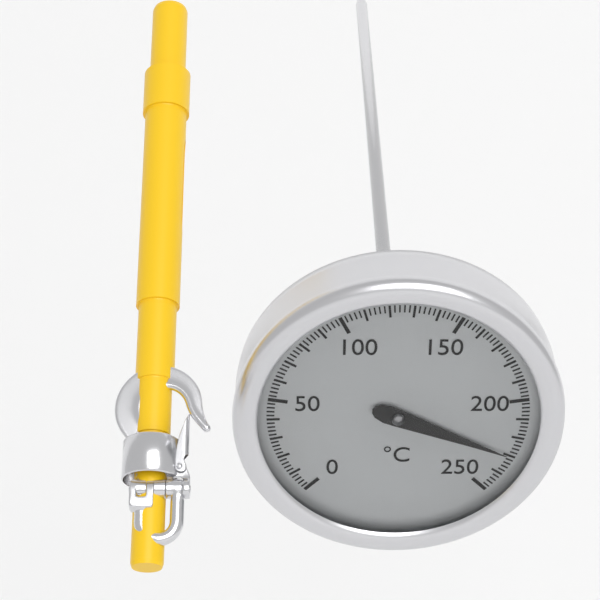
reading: 230 °C
